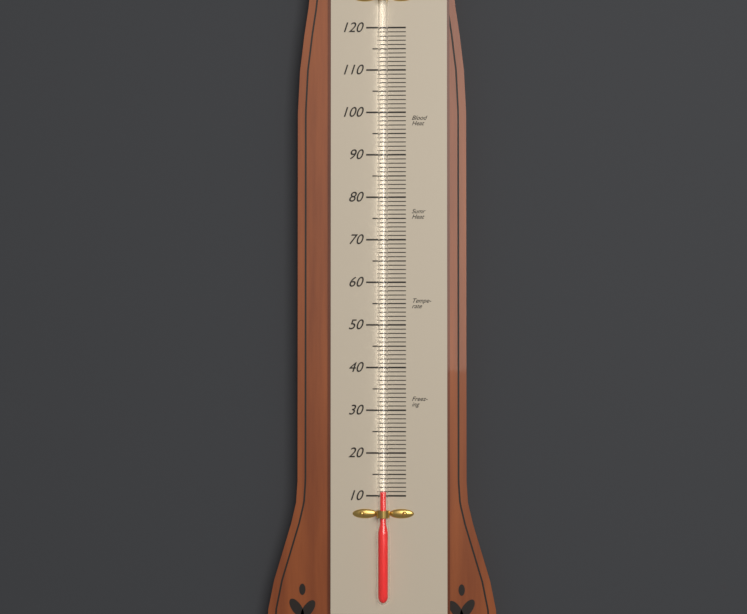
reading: 11 (no unit)
